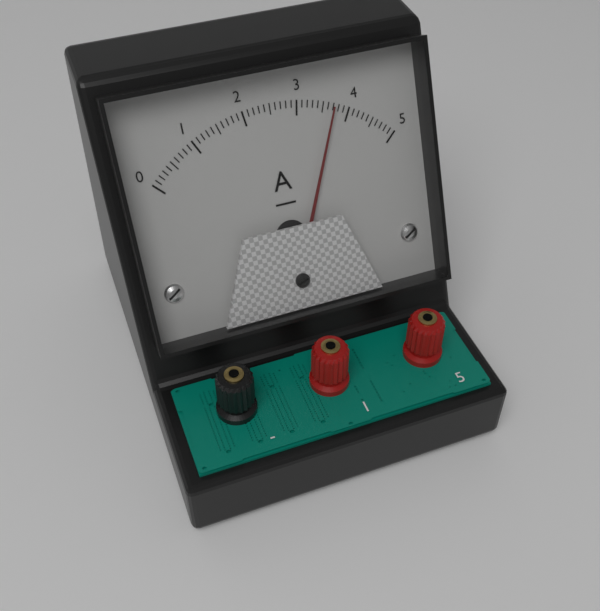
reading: 3.7 A
